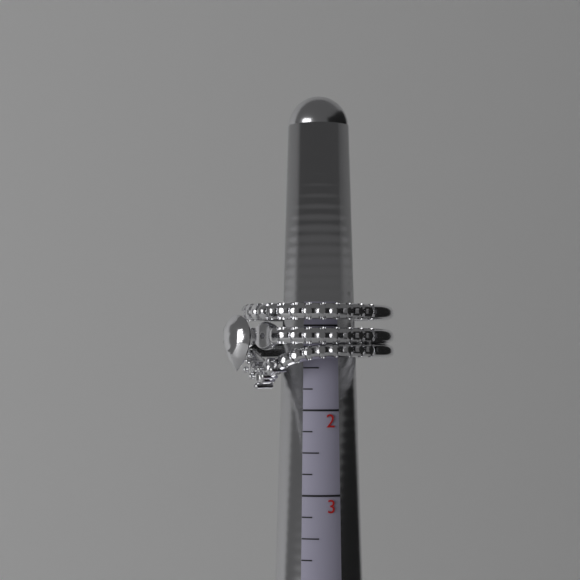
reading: 1.75 (no unit)
